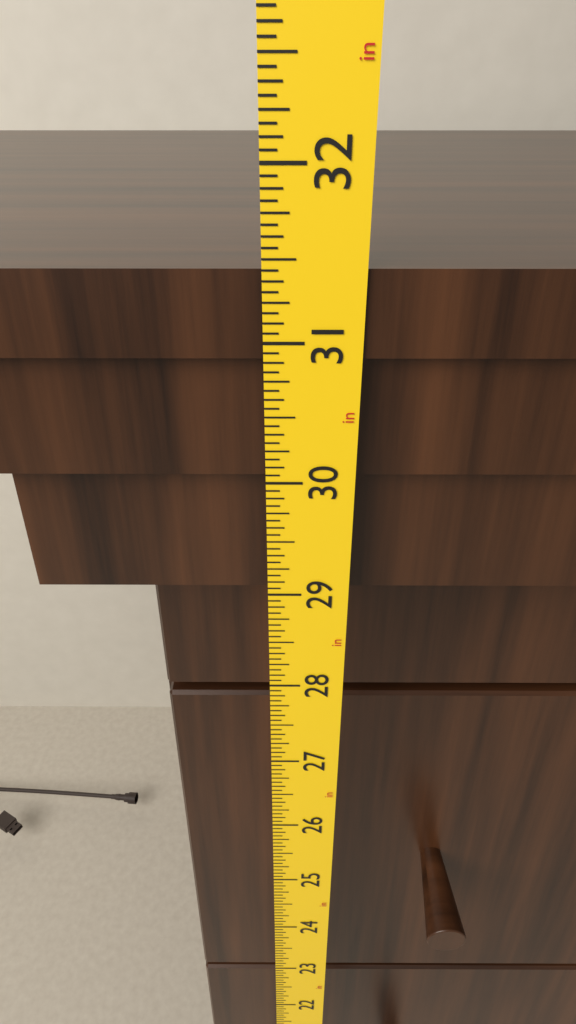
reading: 31.4375 in
